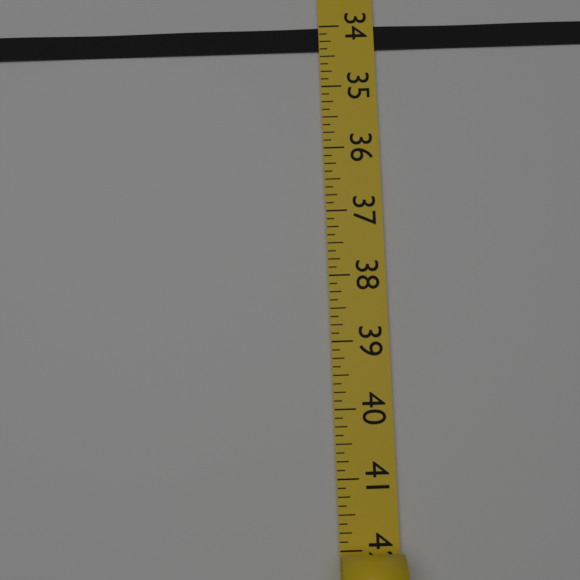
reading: 34.375 (no unit)
